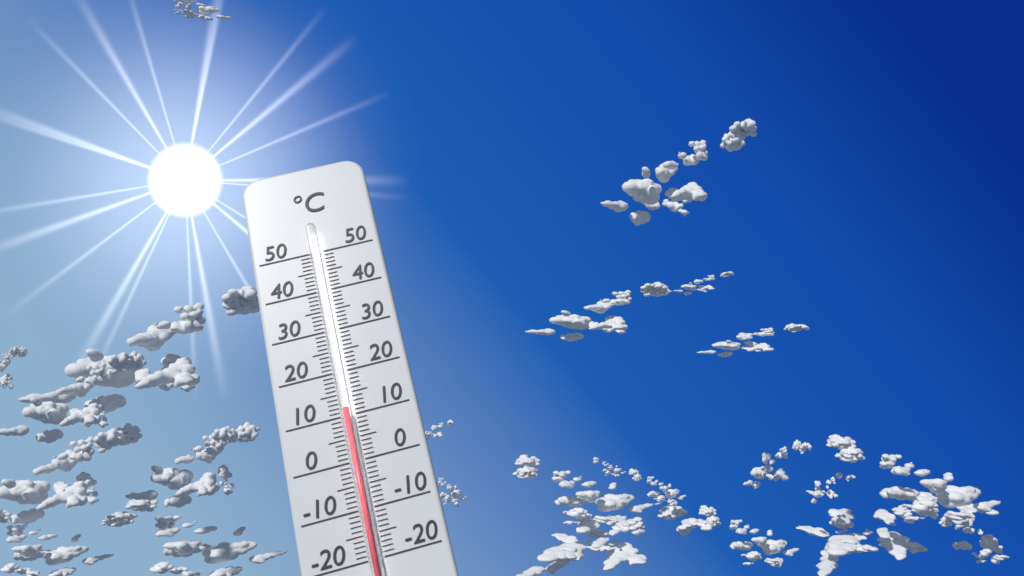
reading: 11 °C
